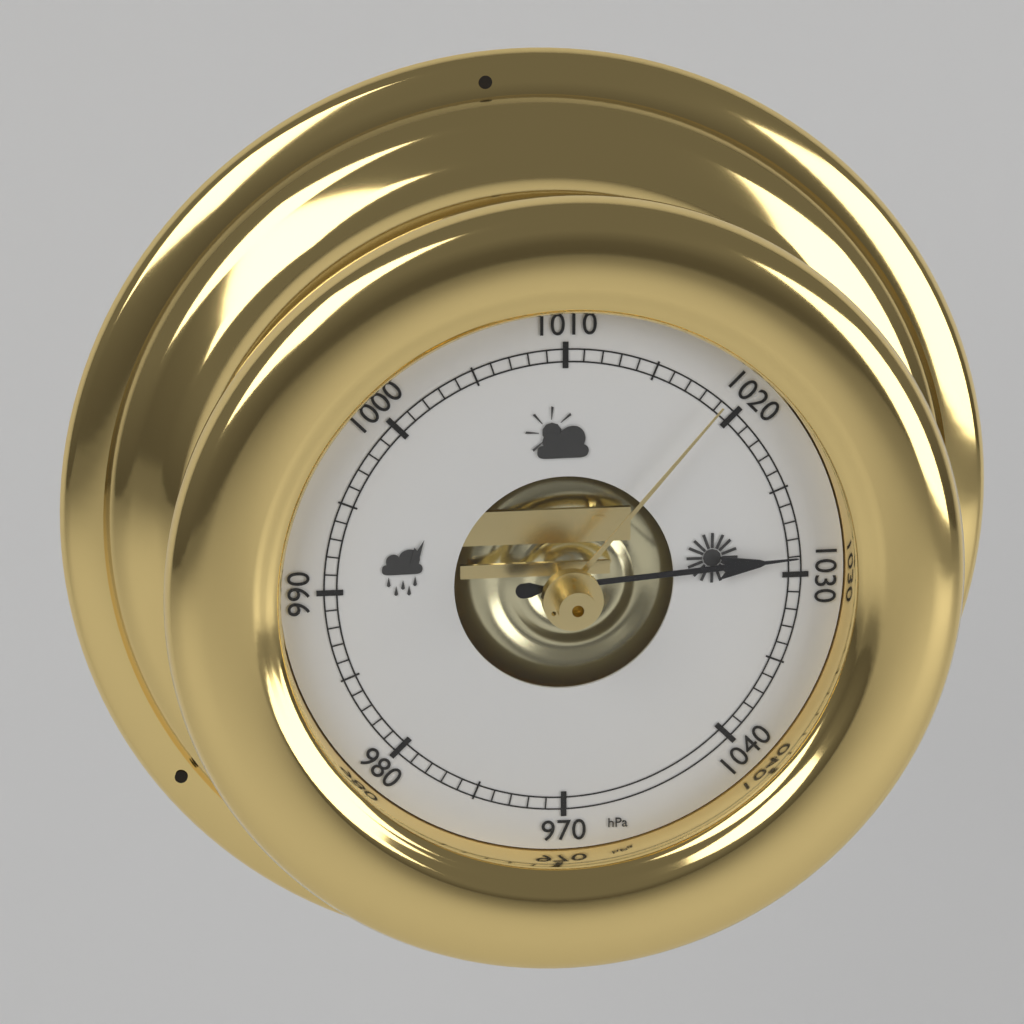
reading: 1029 hPa
